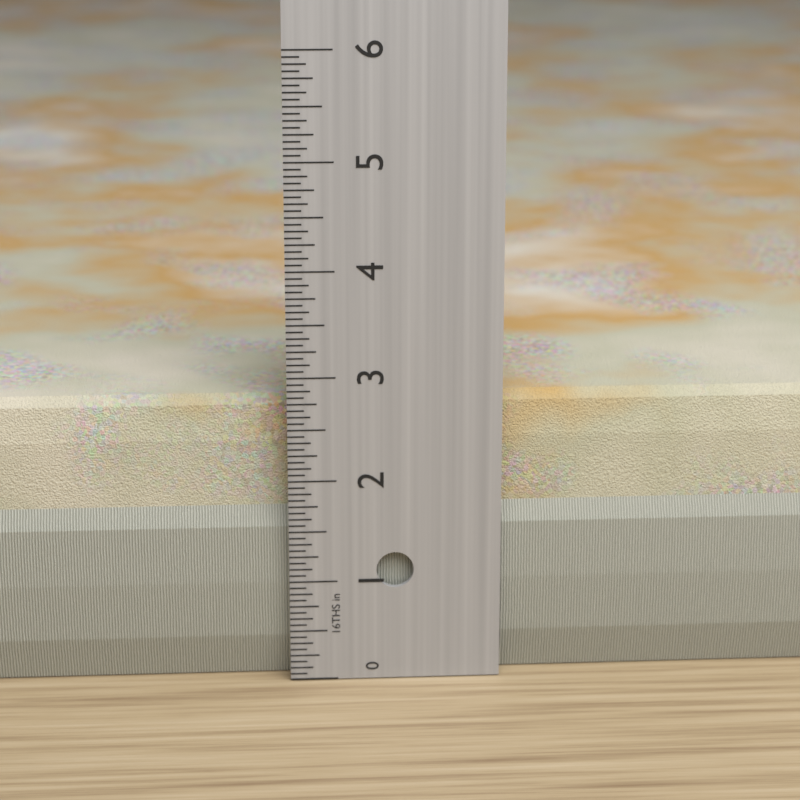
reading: 2.7500 in
